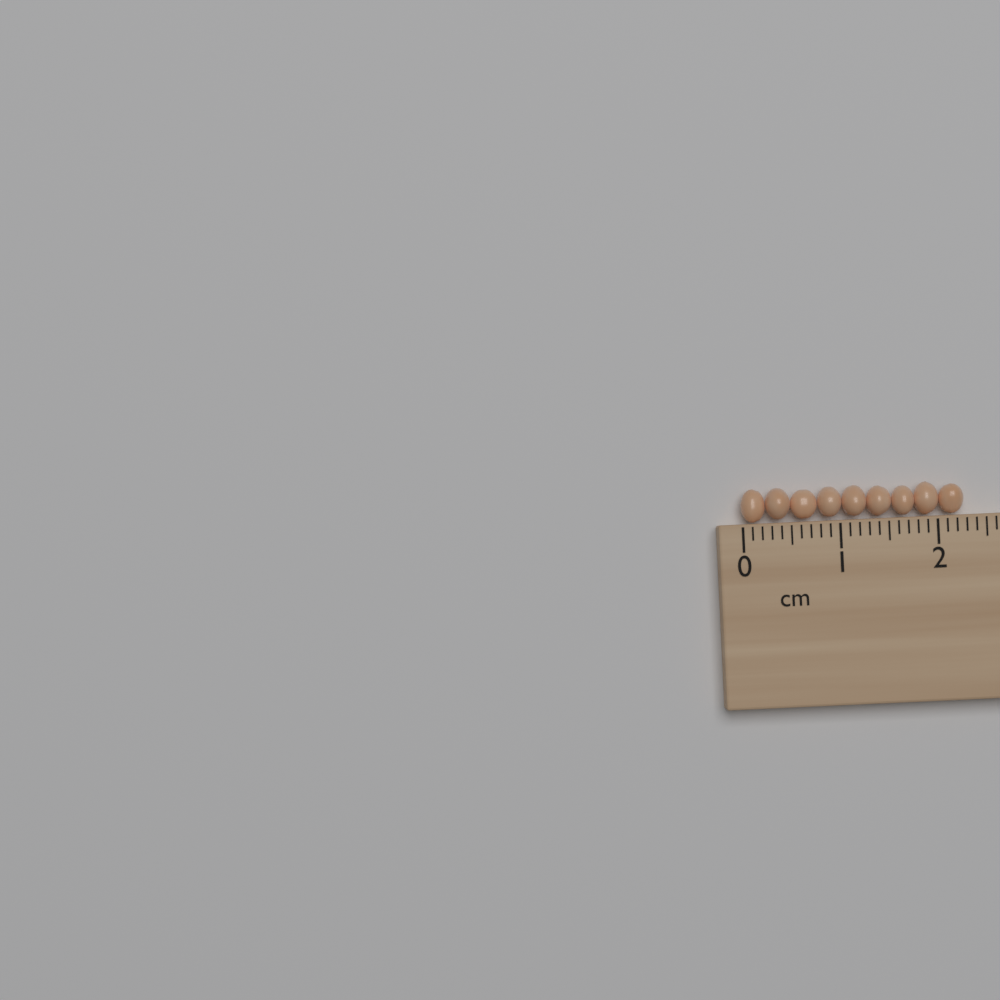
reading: 2.3 cm
